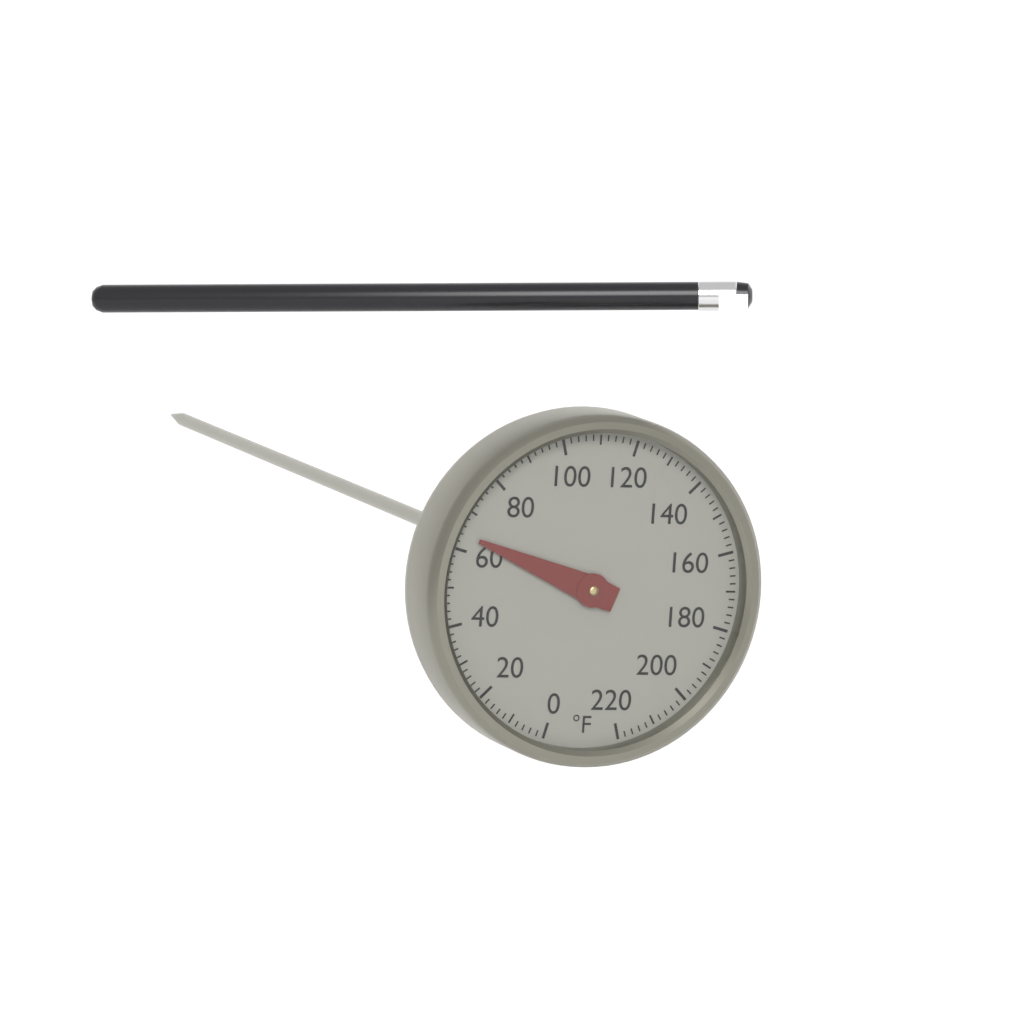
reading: 64 °F
